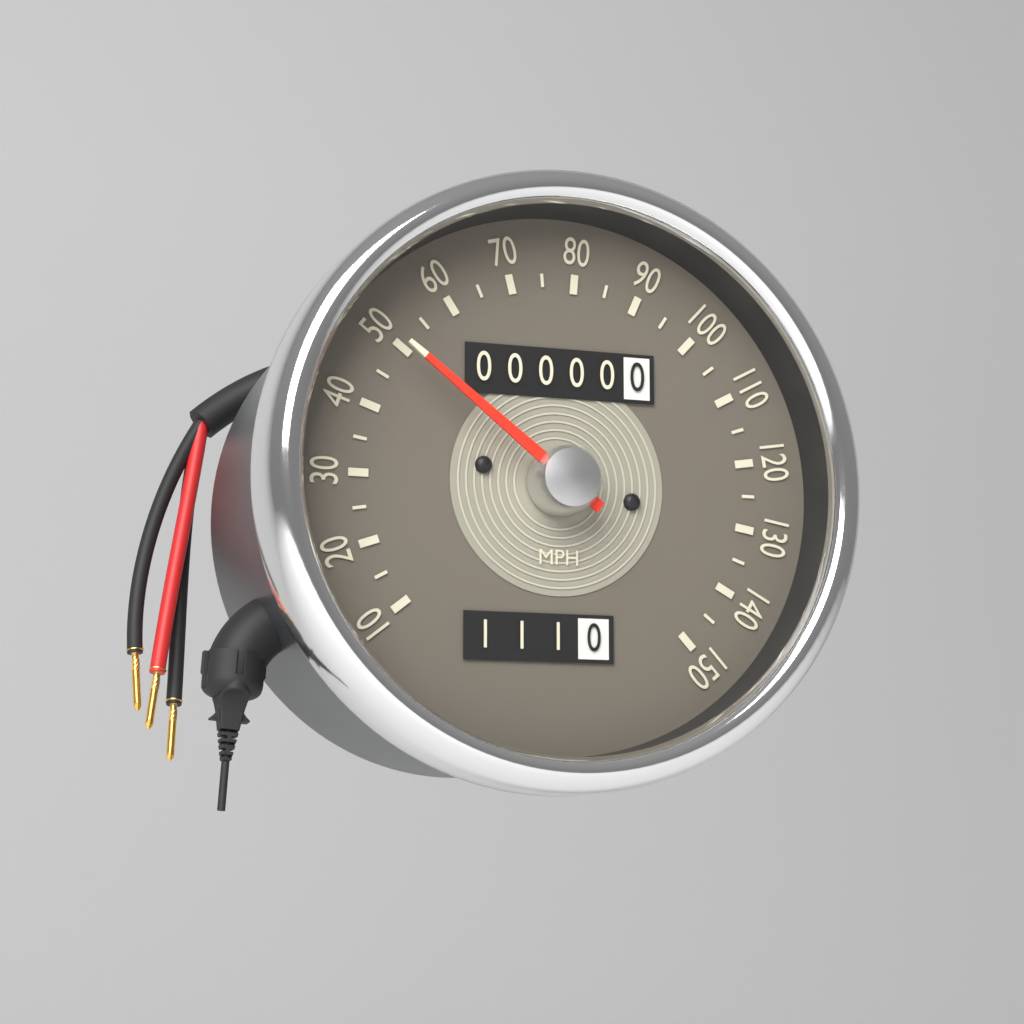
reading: 50 MPH
